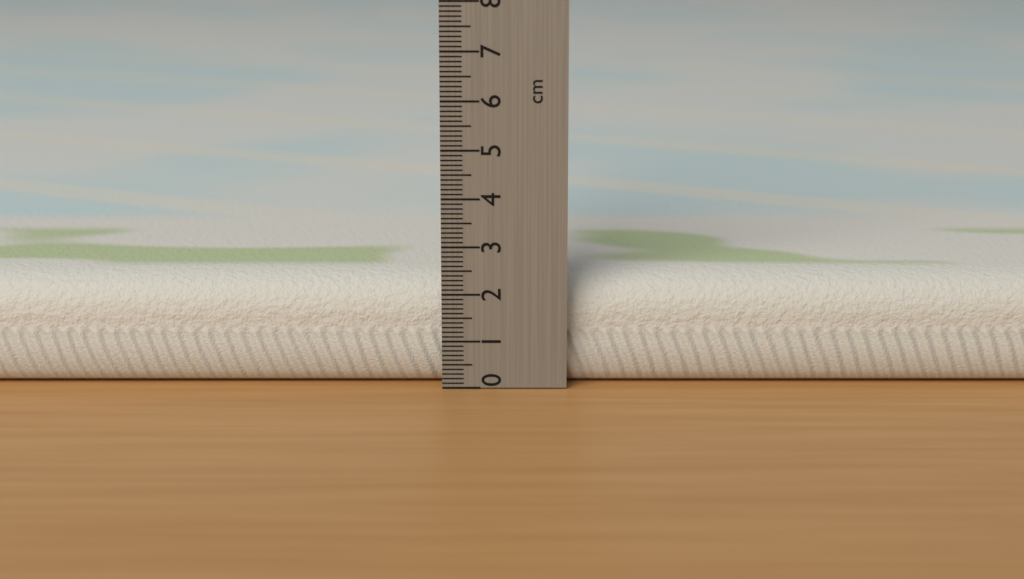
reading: 2.3 cm
